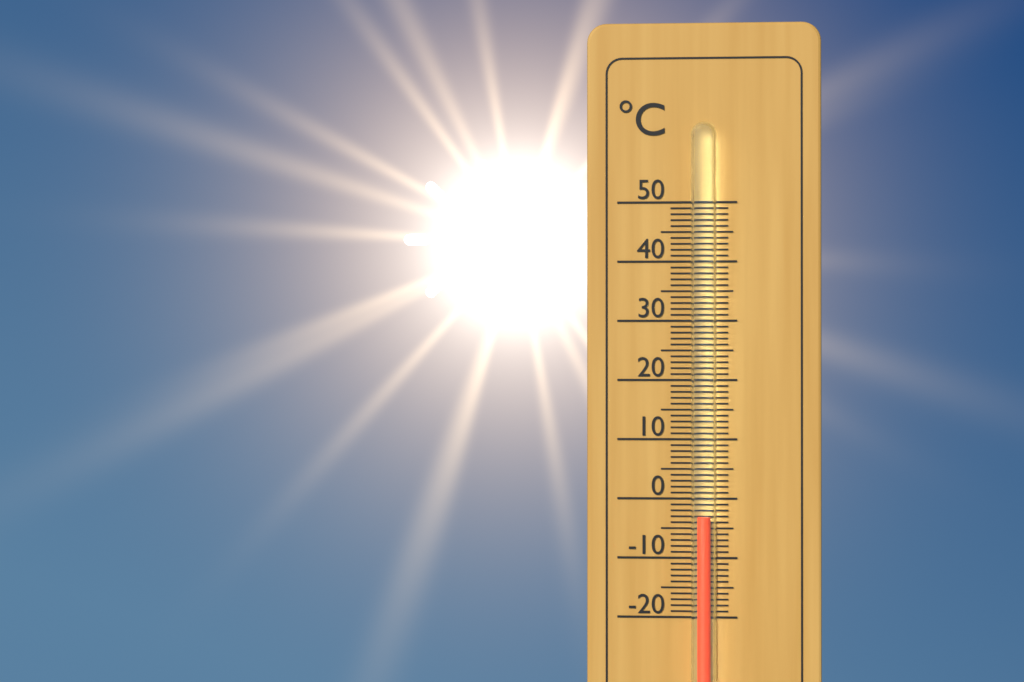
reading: -3 °C
